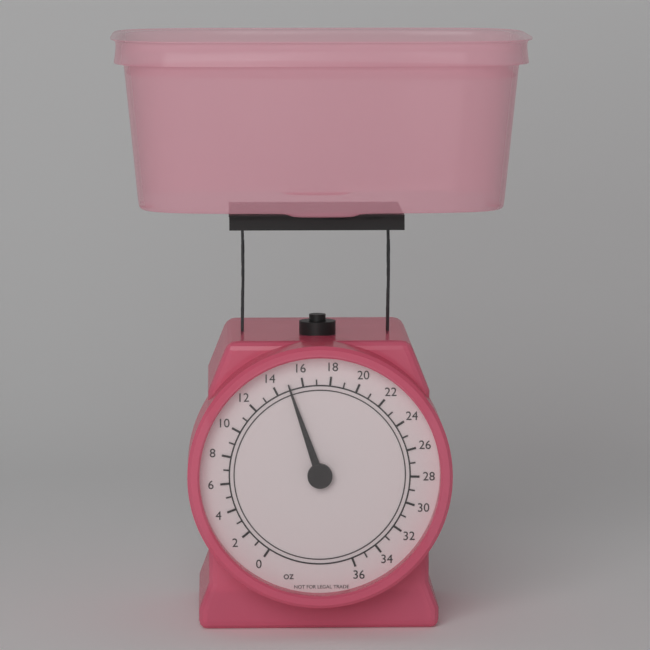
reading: 15 oz
